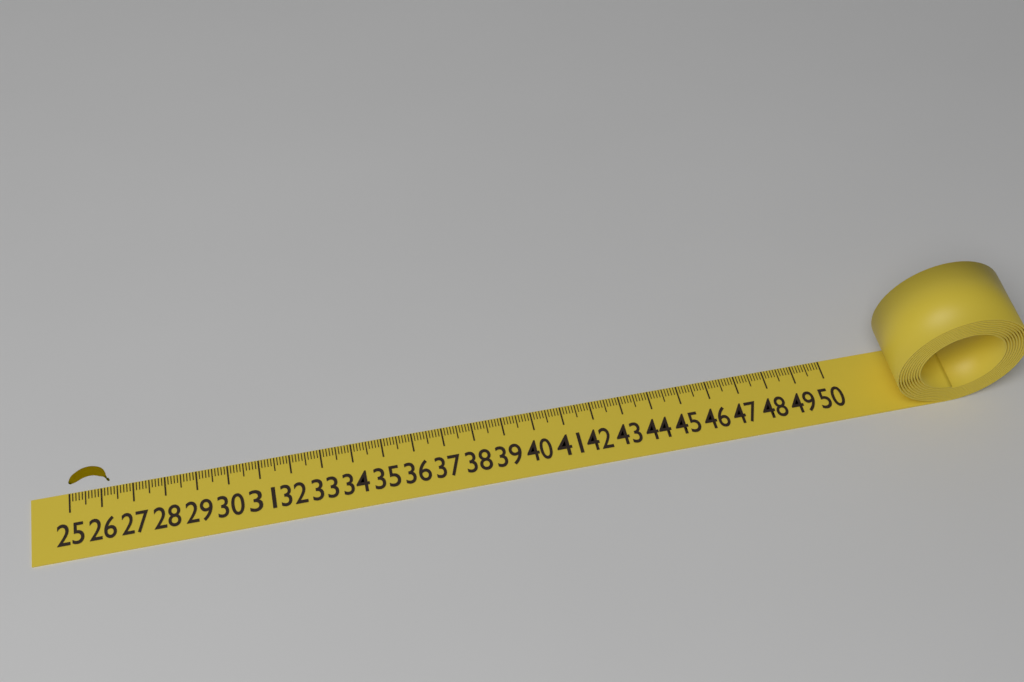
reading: 26.3 (no unit)
